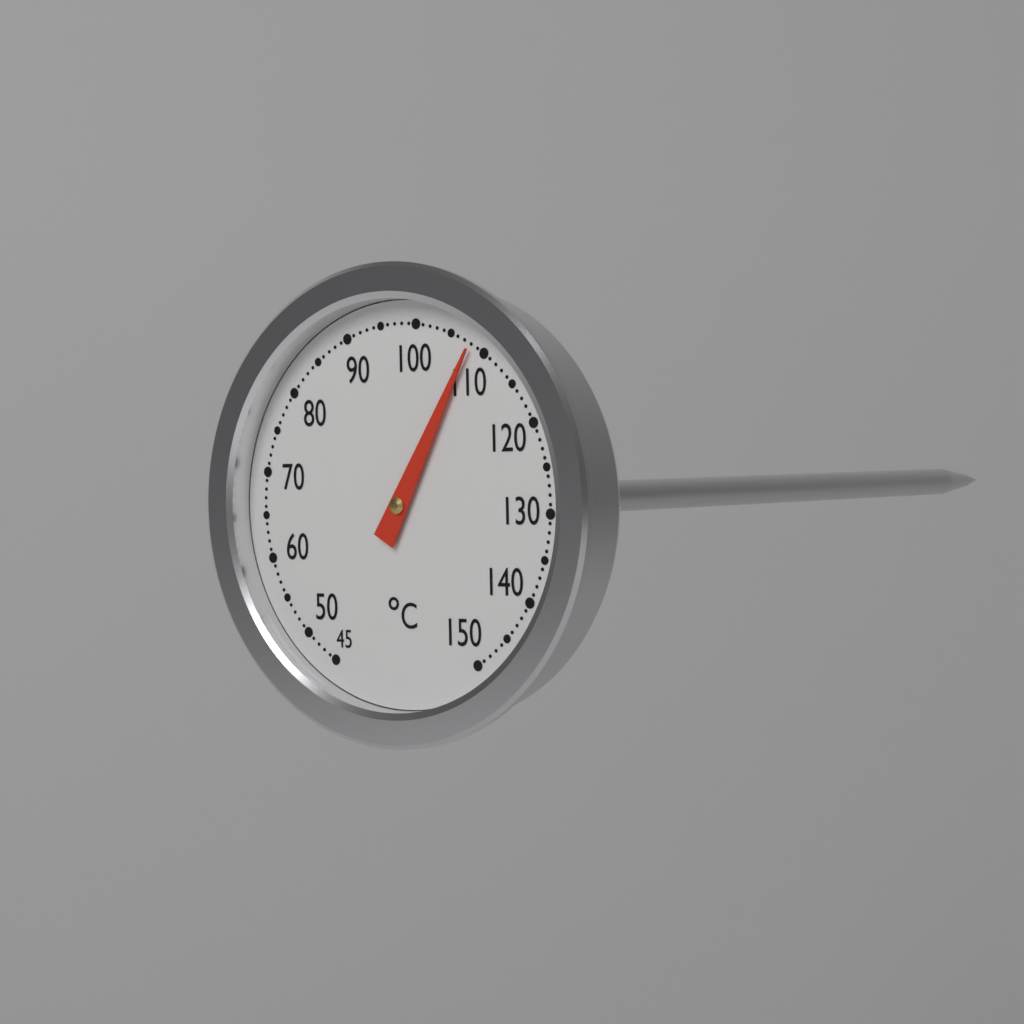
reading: 108 °C
